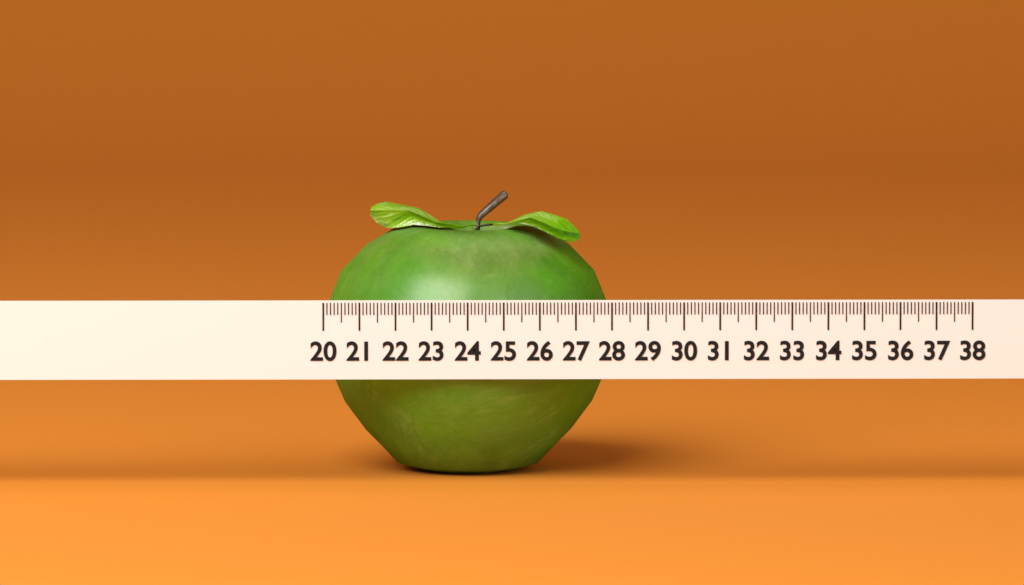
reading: 28.1 (no unit)
